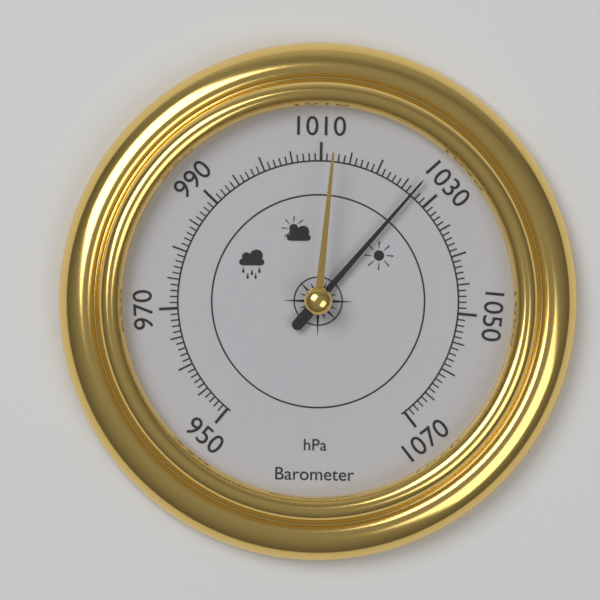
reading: 1027 hPa
